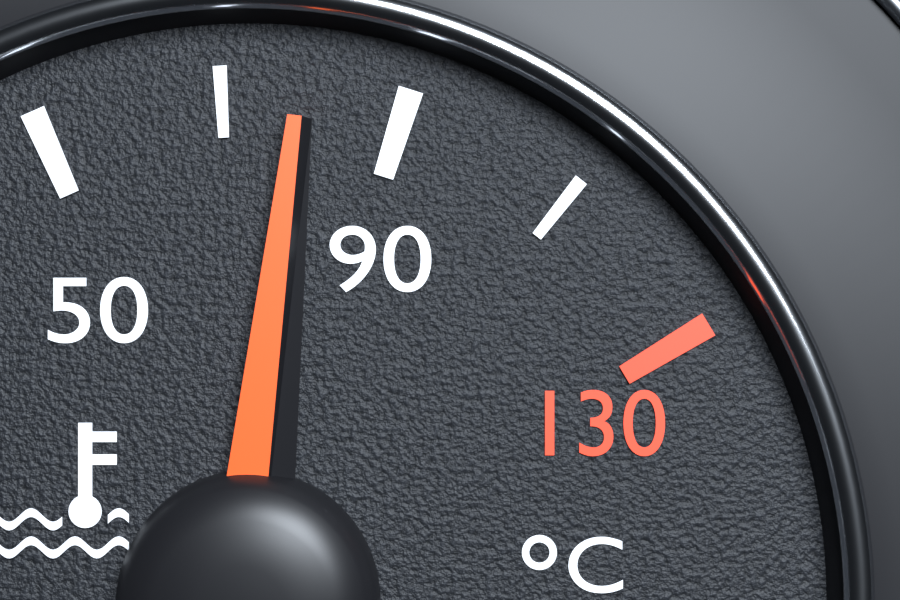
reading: 79 °C
